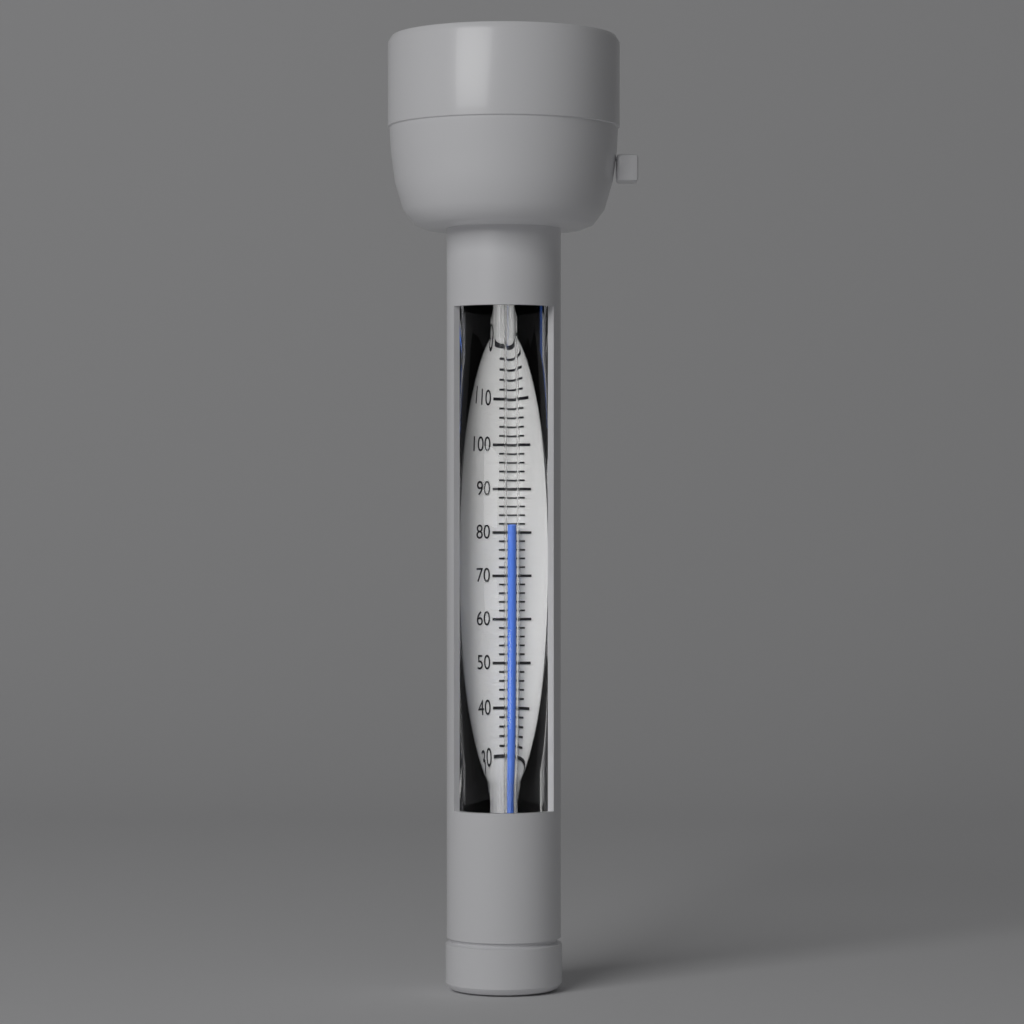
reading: 82 °F
